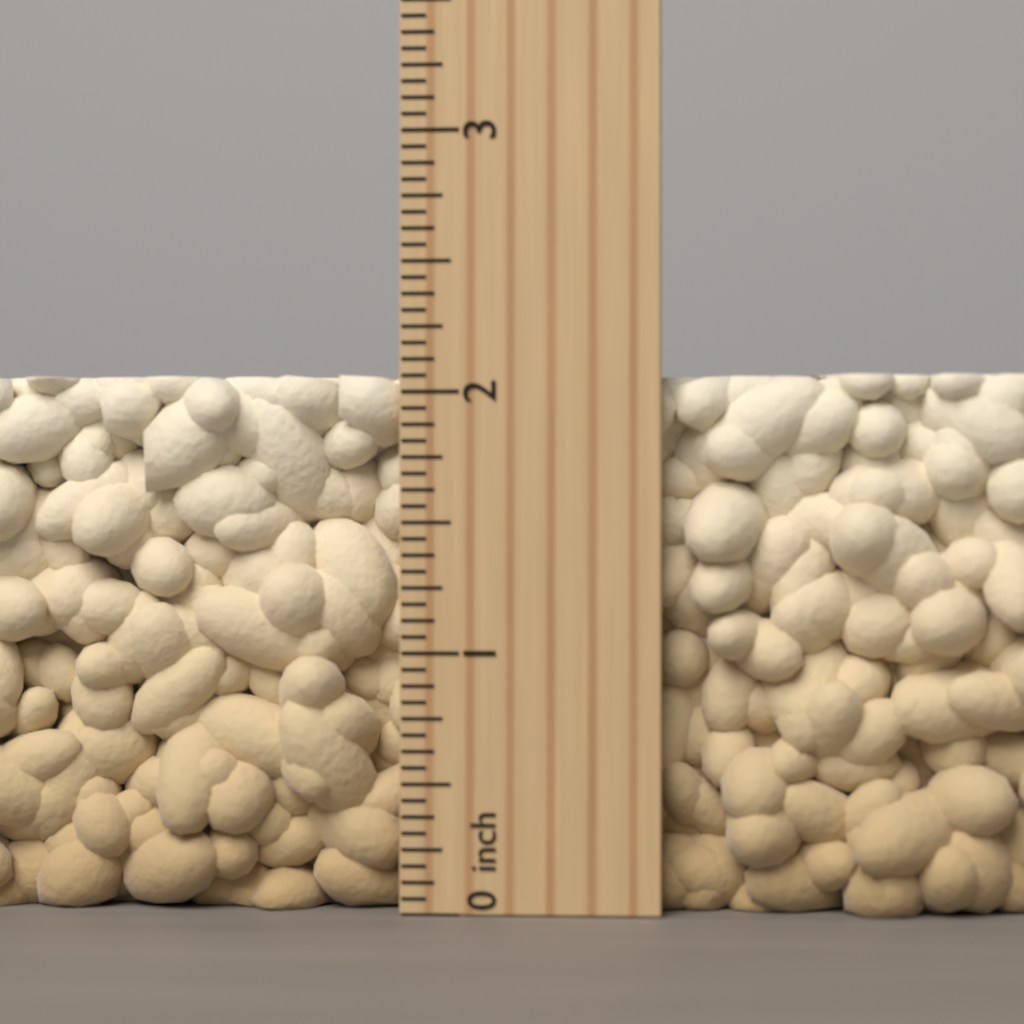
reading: 2.0625 inch
